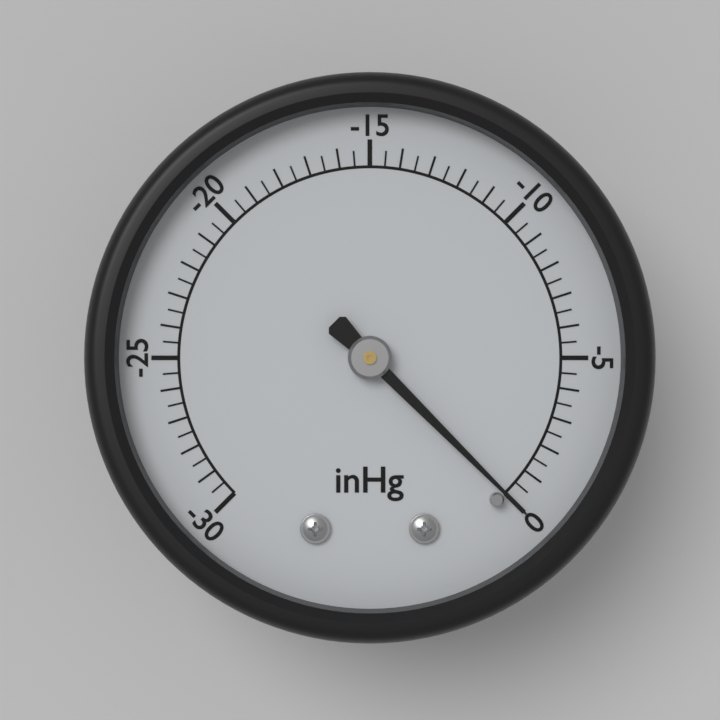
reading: 0.0 inHg
